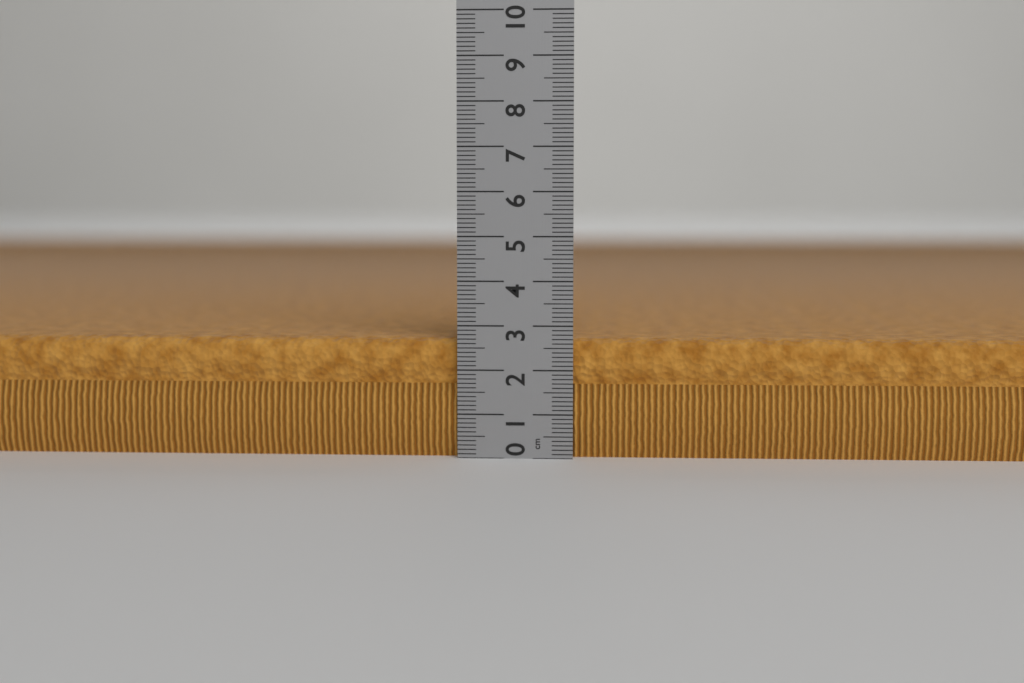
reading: 2.7 cm
